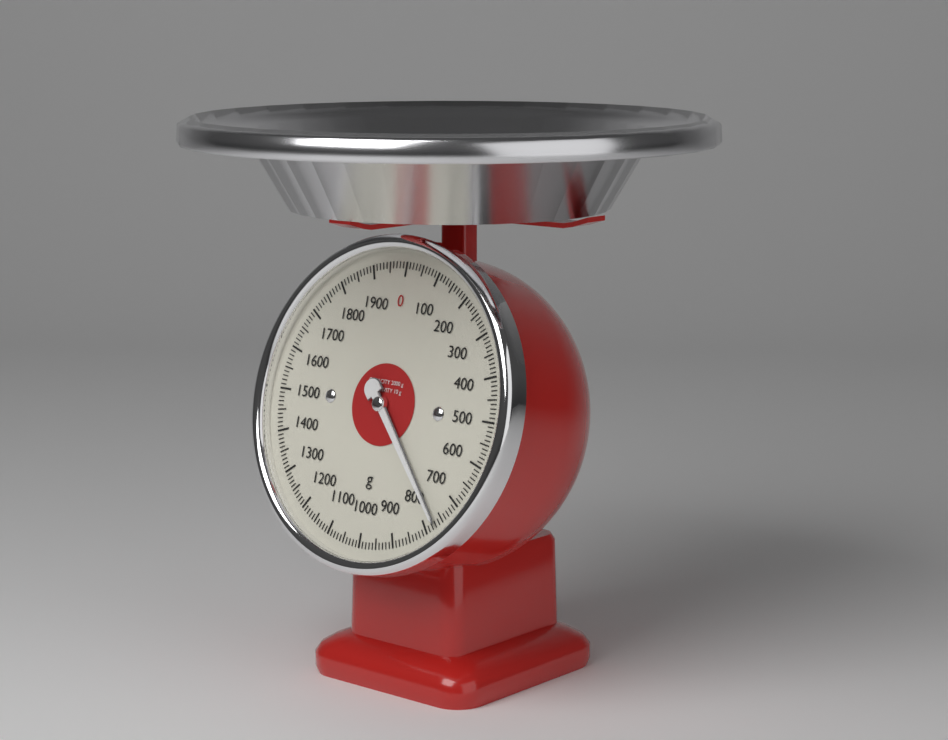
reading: 770 g
